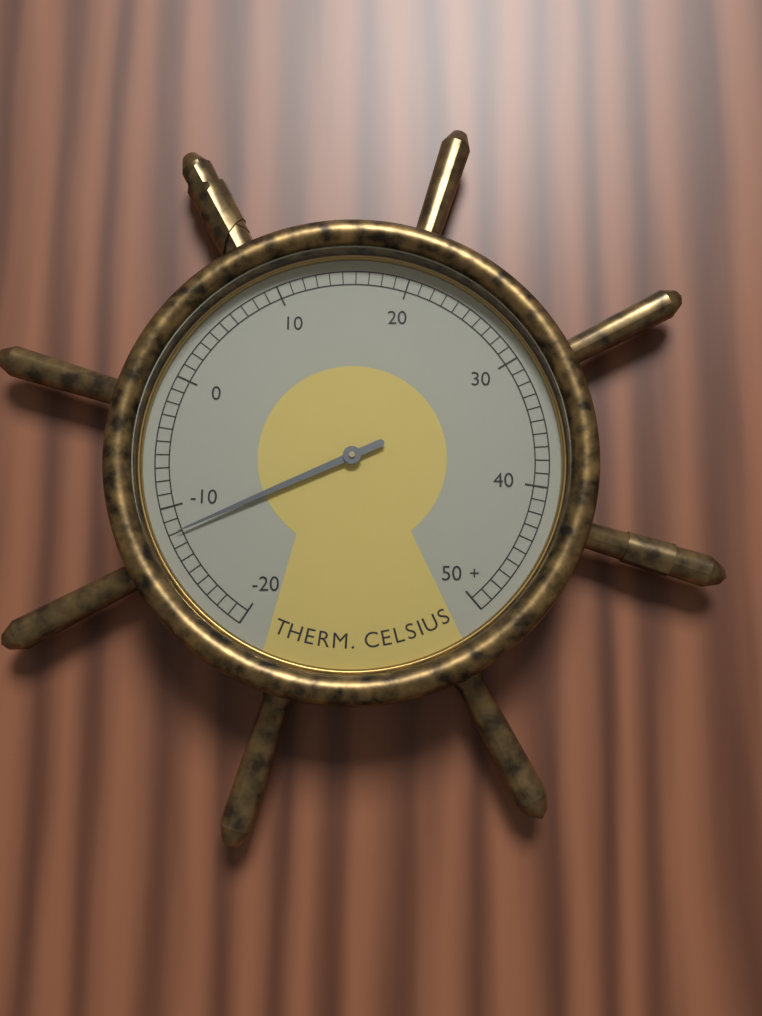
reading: -12 °C
